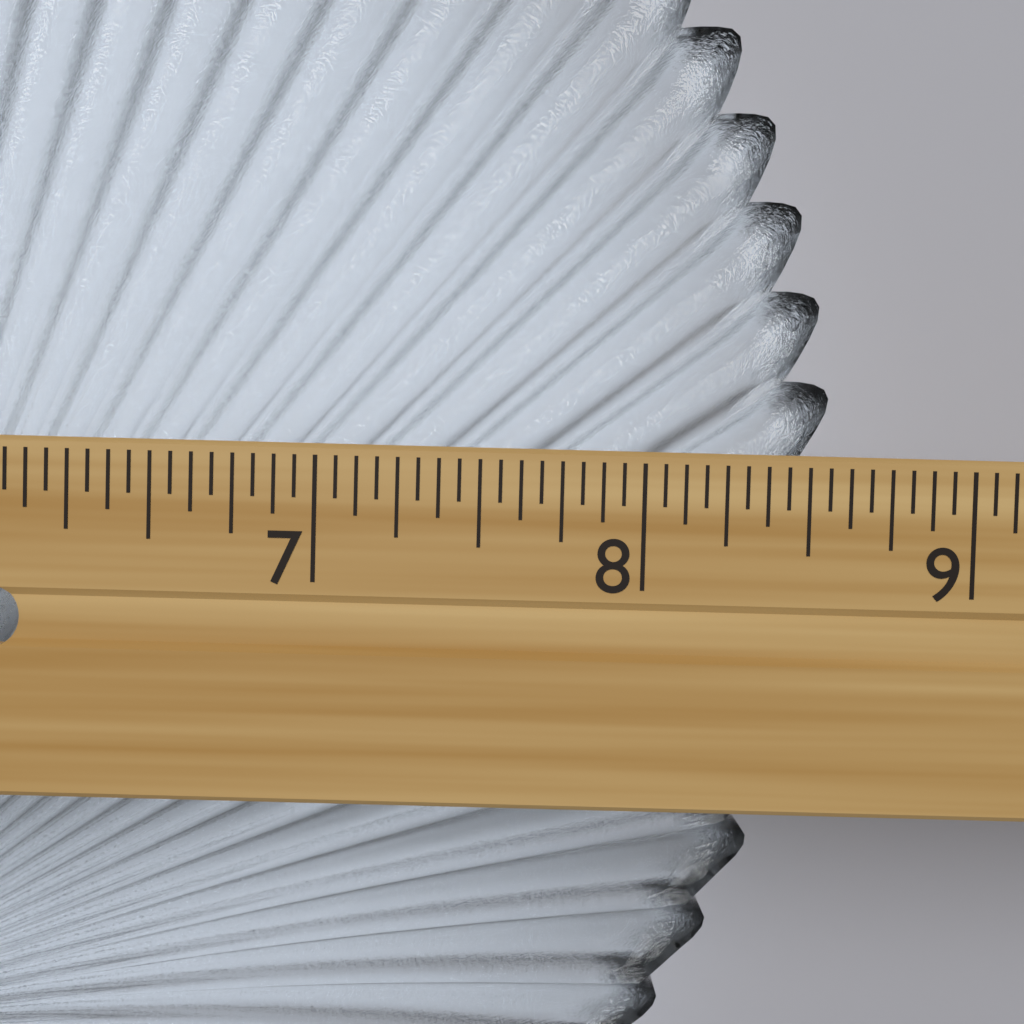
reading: 8.6250 in
